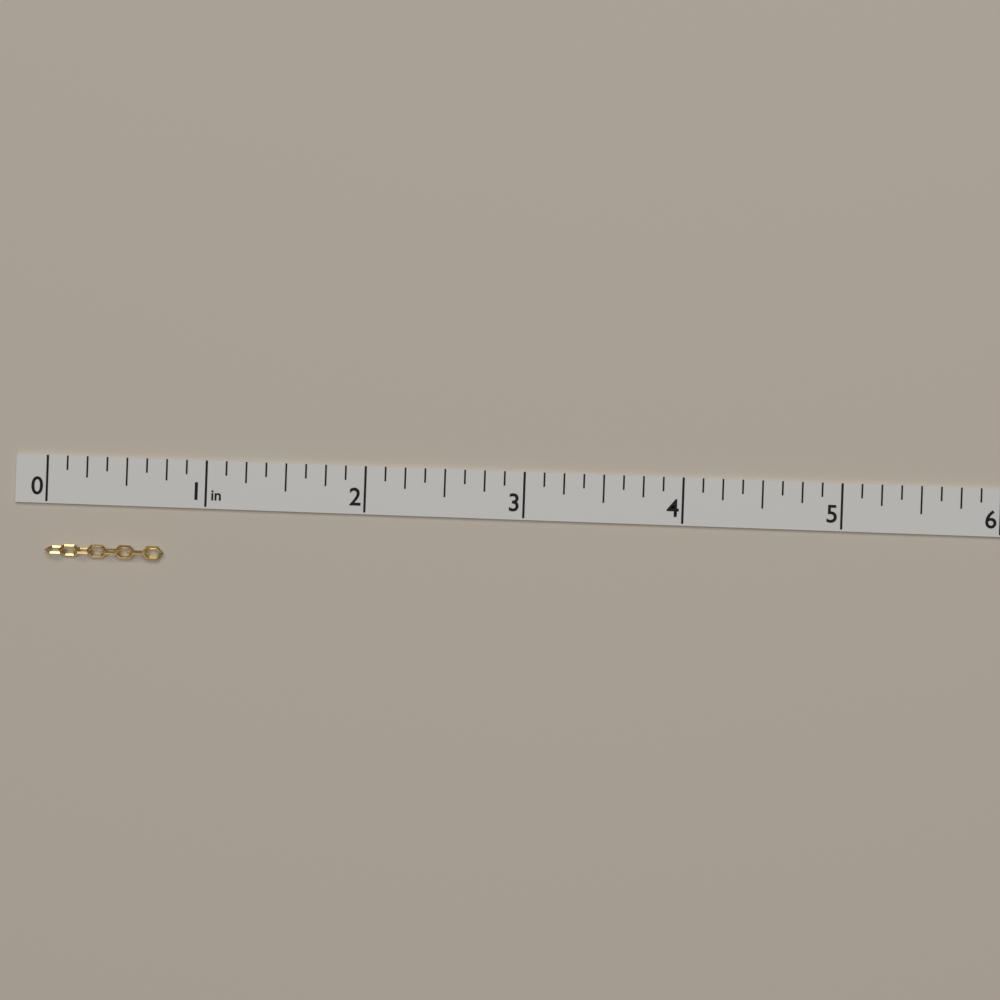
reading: 0.750 in
